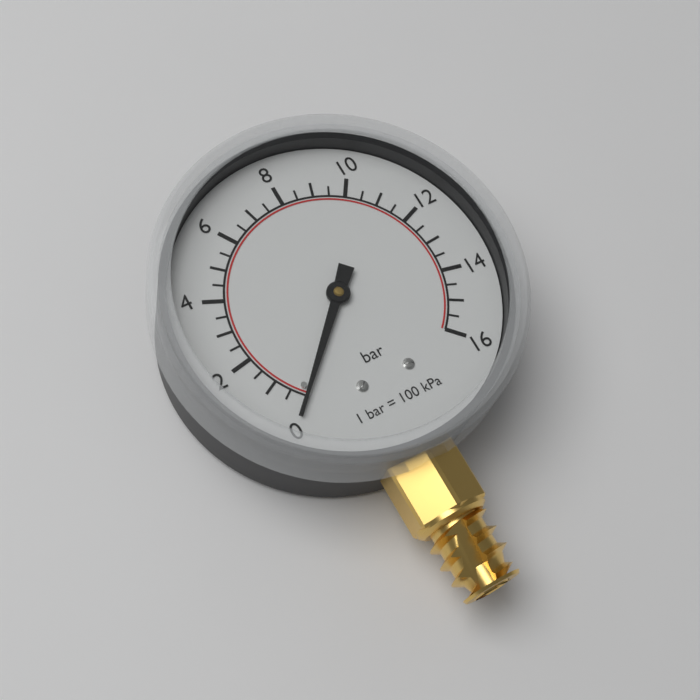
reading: 0.0 bar
